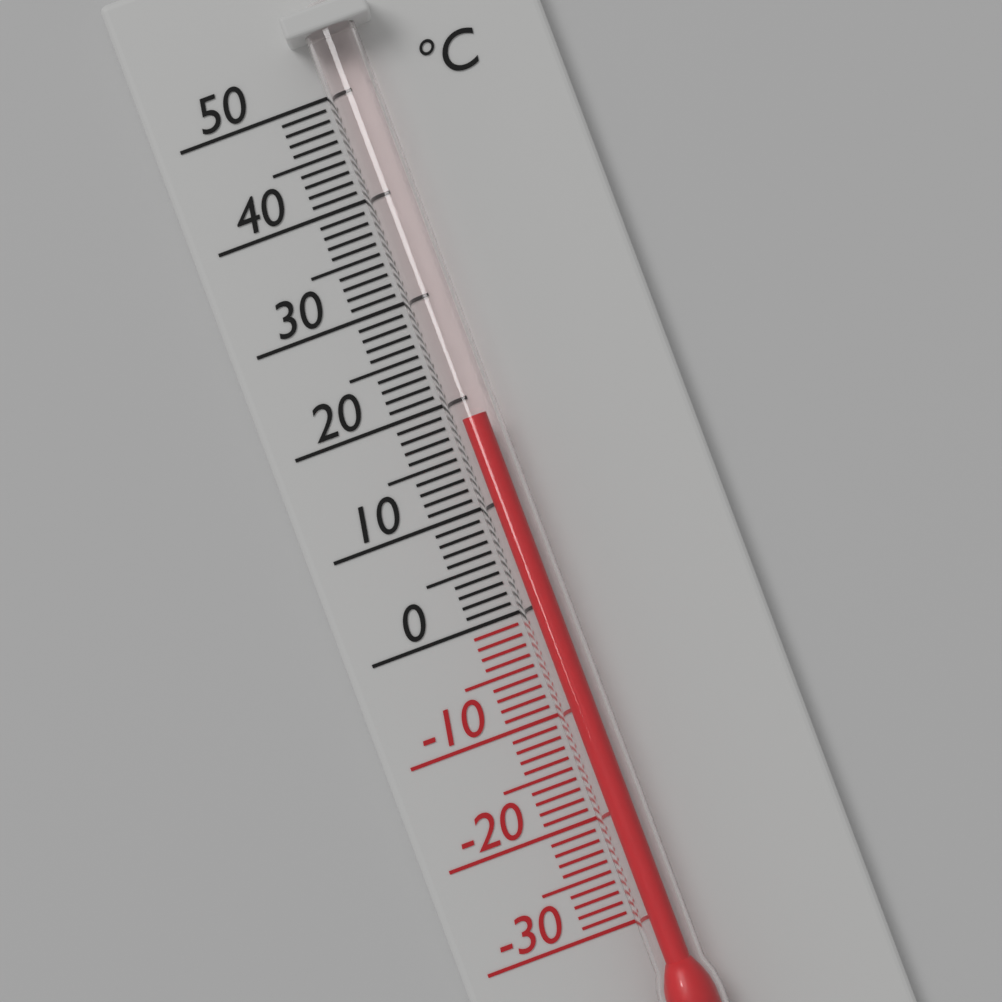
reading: 18 °C
